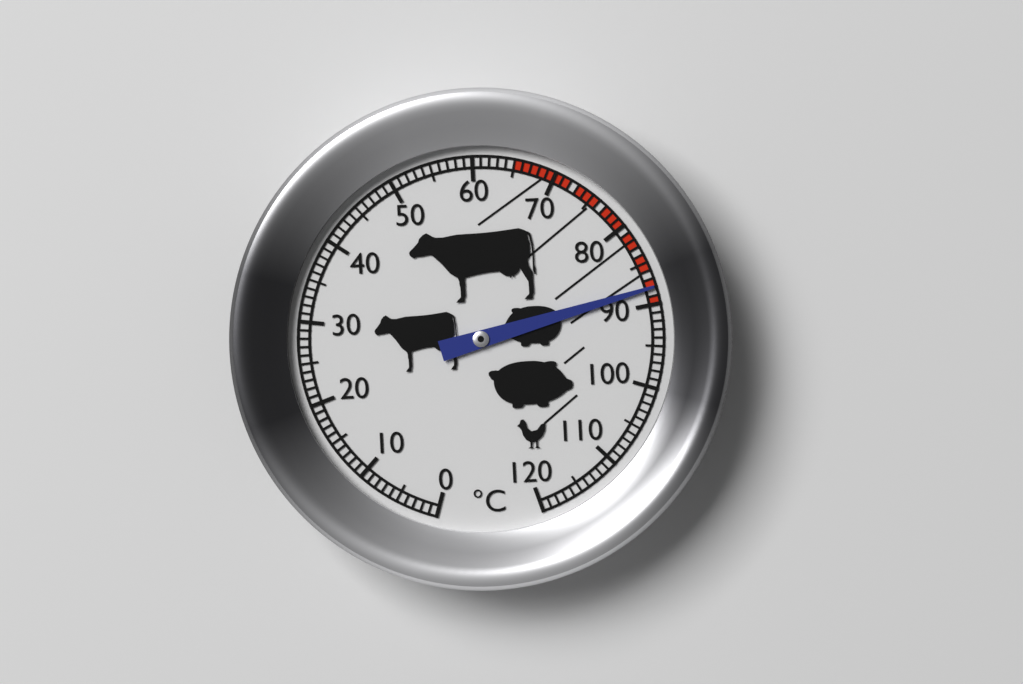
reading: 88 °C
